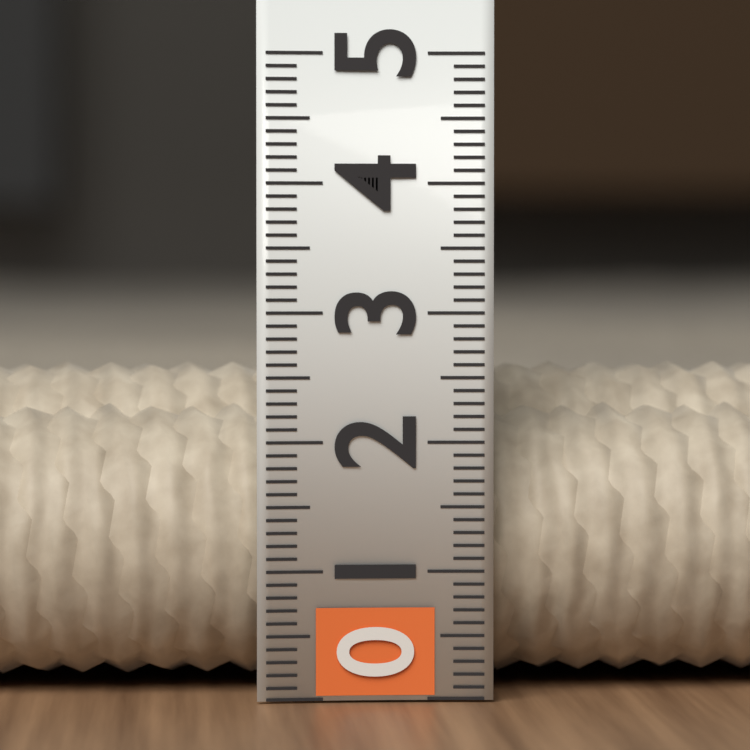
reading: 2.6 (no unit)
